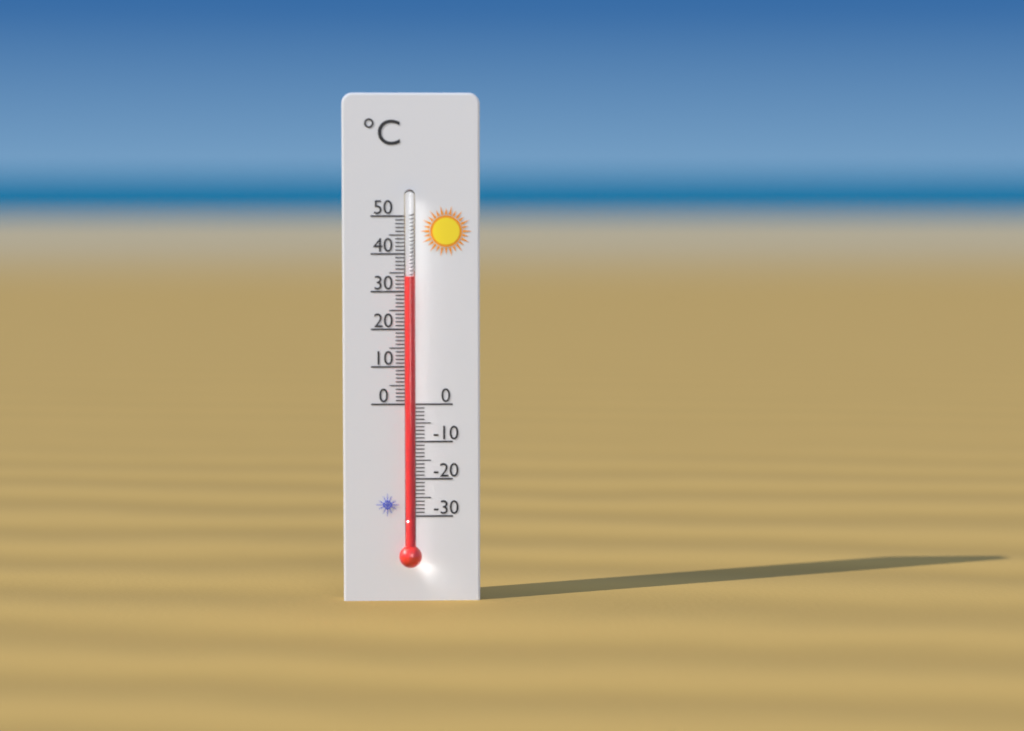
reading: 34 °C
